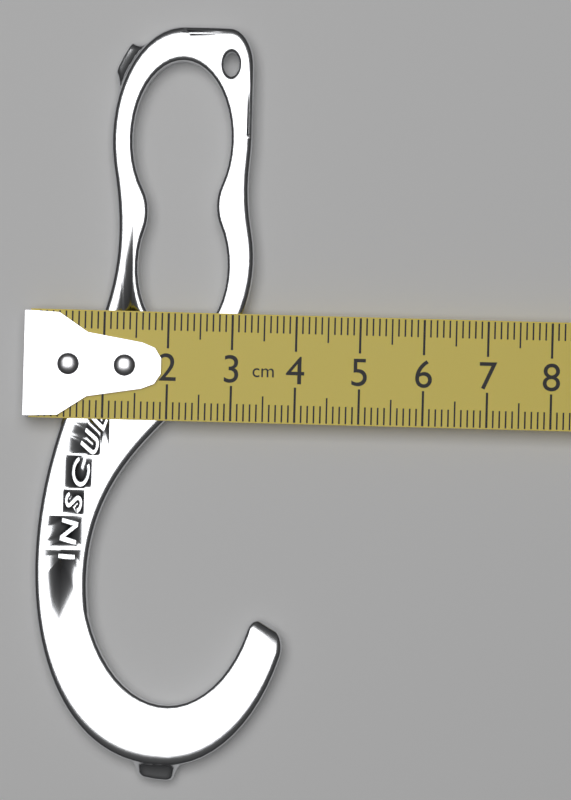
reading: 3.9 cm
